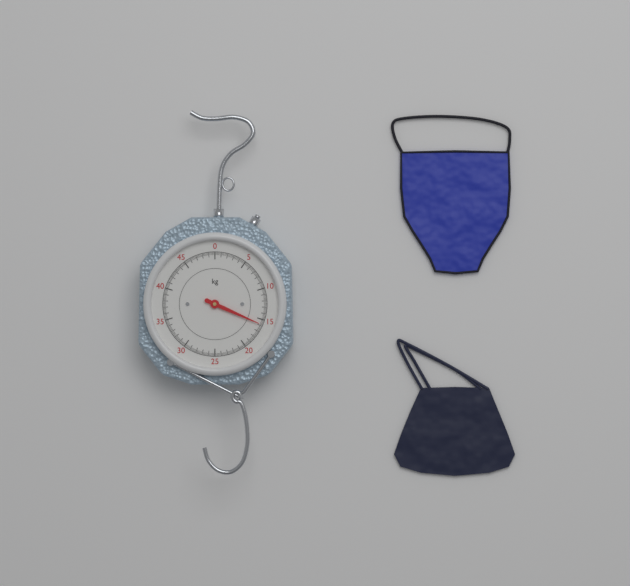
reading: 15.8 kg
